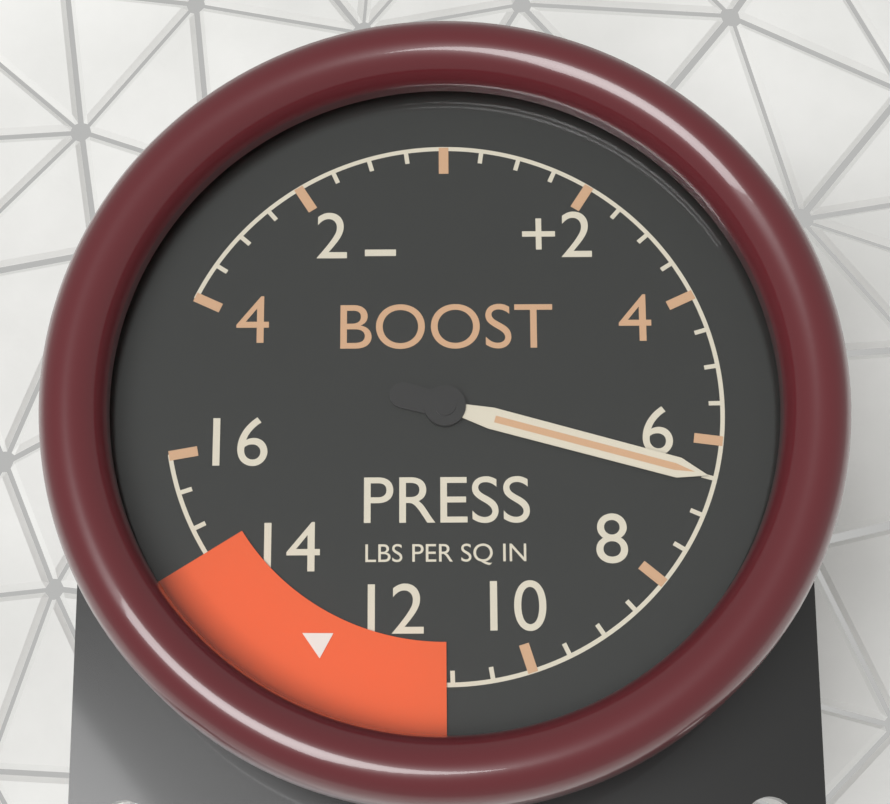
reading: 6.5 psi
